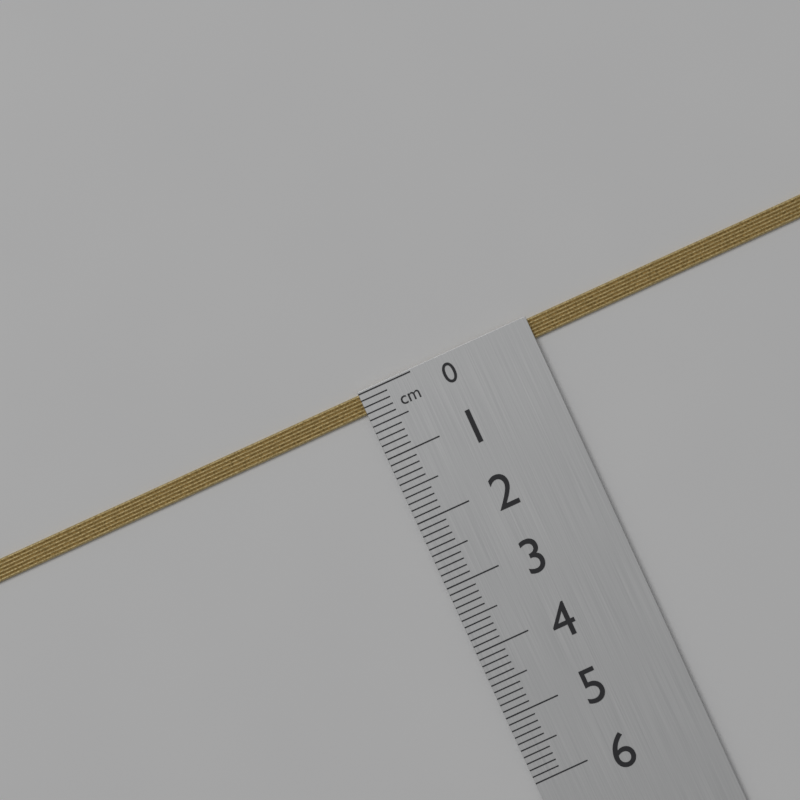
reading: 0.3 cm
